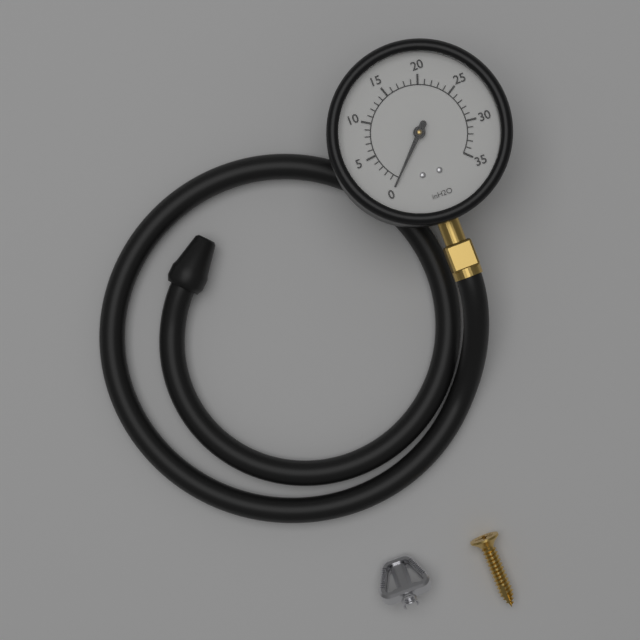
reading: 0 inH2O
